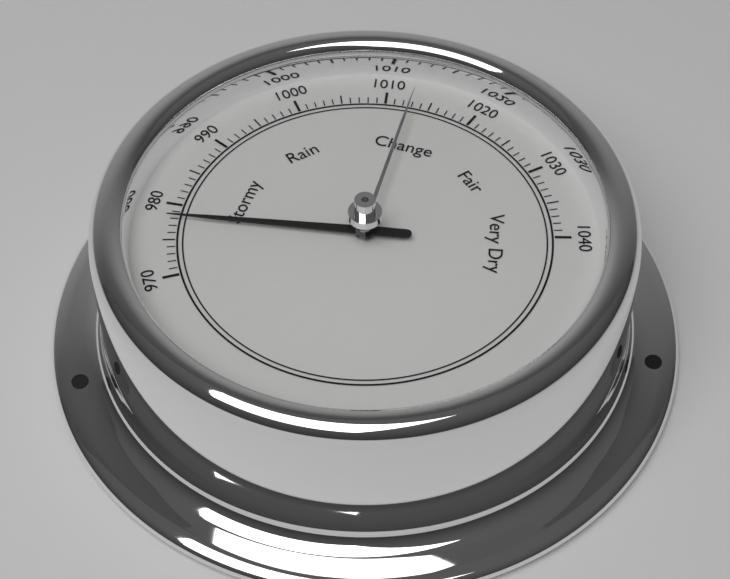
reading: 978 (no unit)
